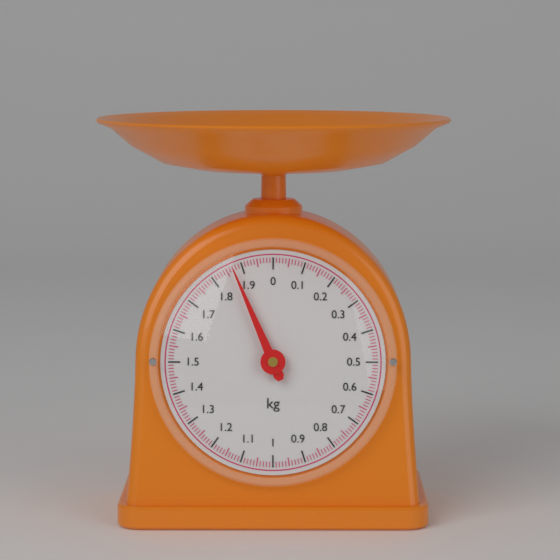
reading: 1.87 kg
